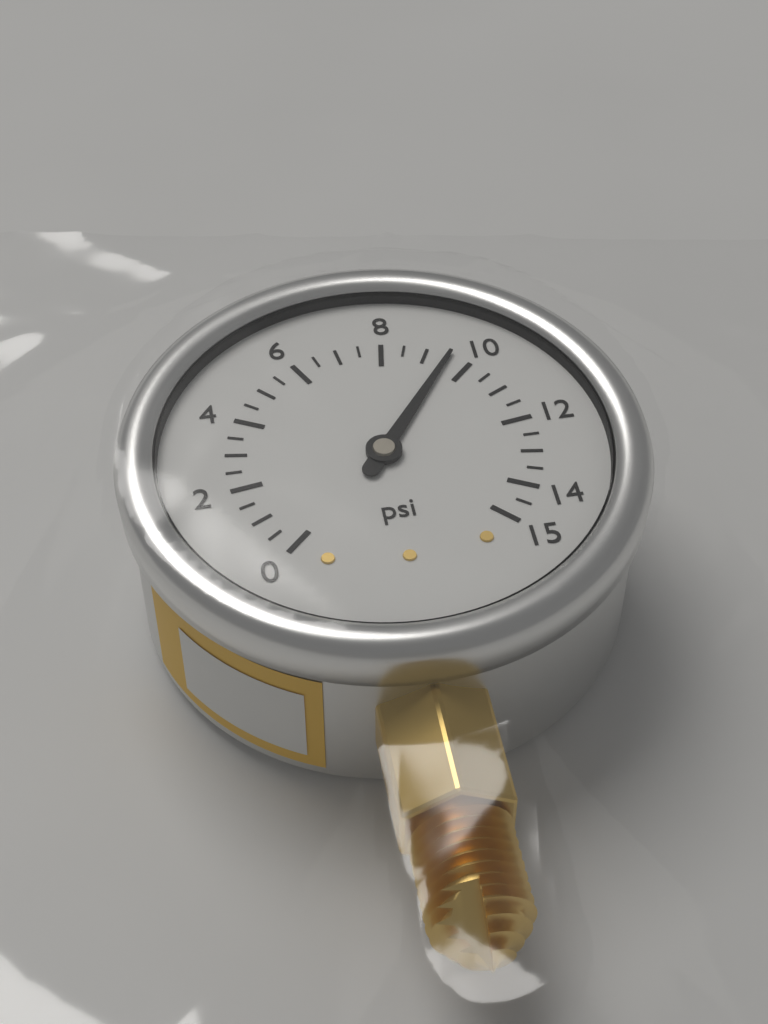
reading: 9.5 psi
